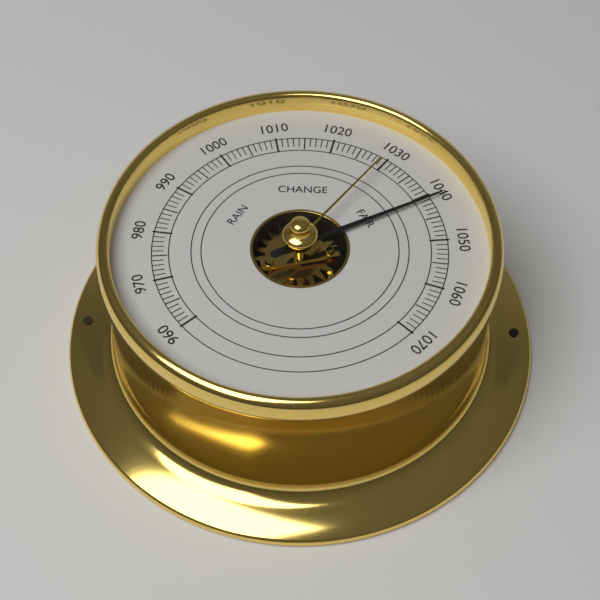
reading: 1041 (no unit)
